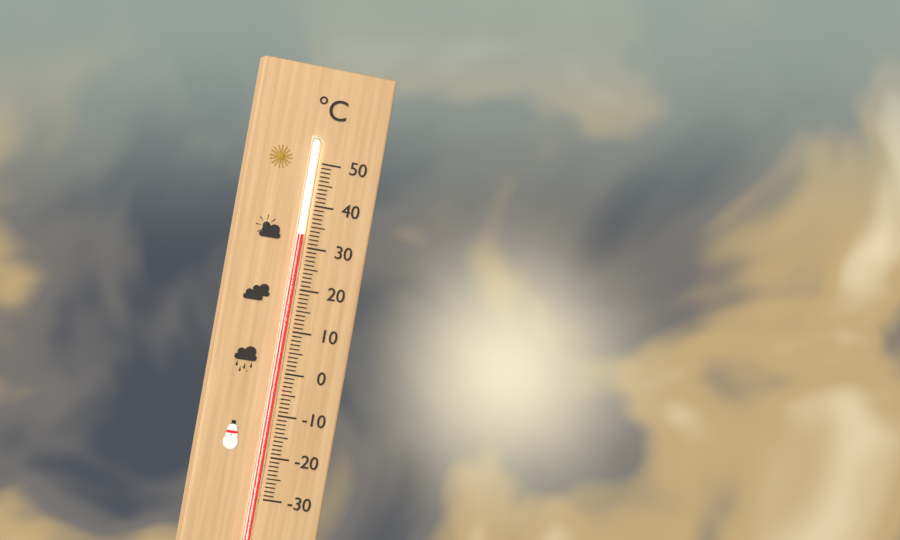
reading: 33 °C
